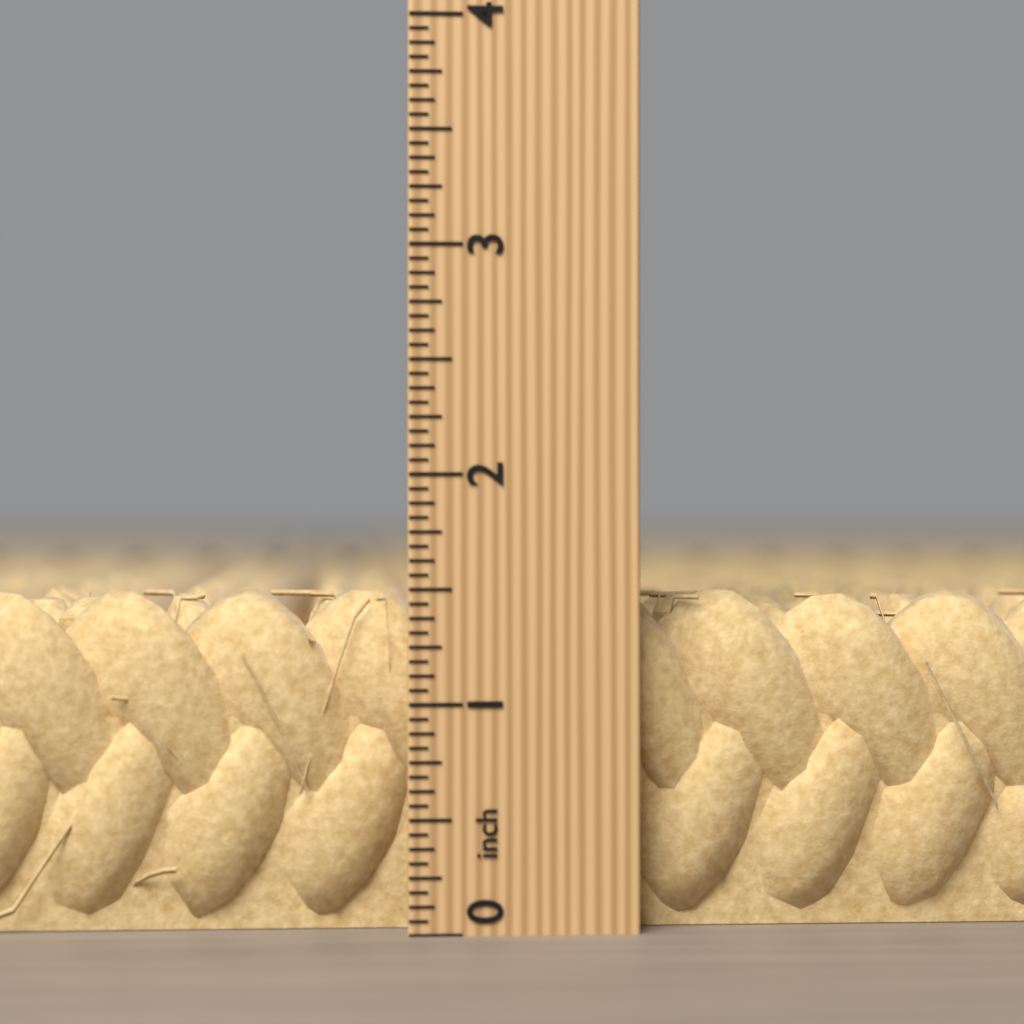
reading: 1.5000 inch
